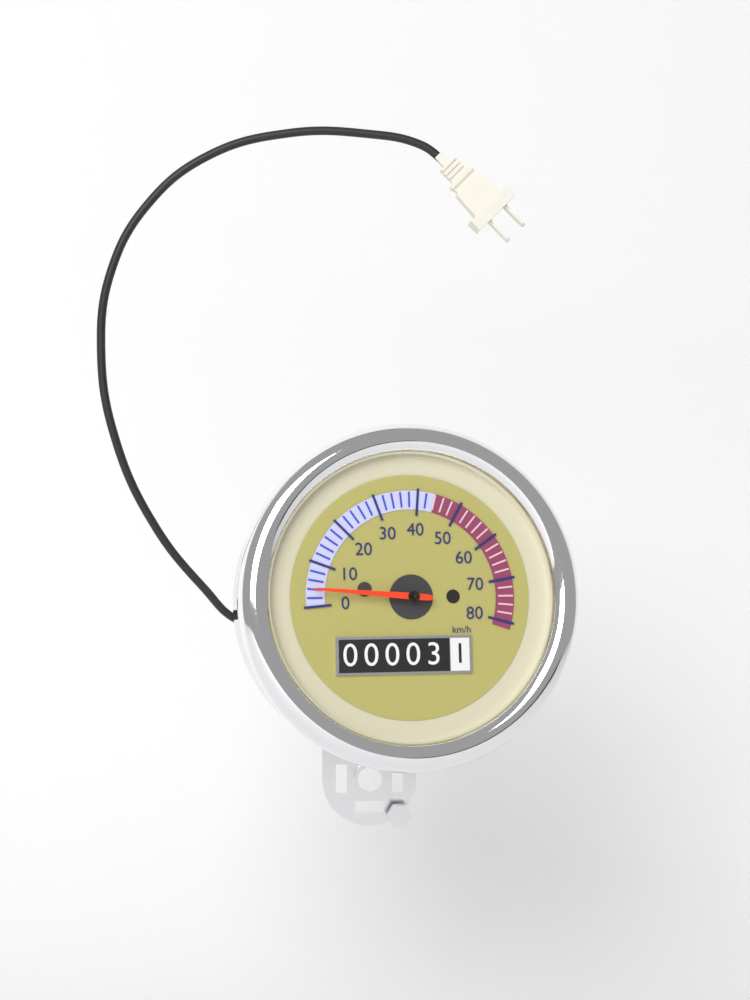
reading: 4 km/h
